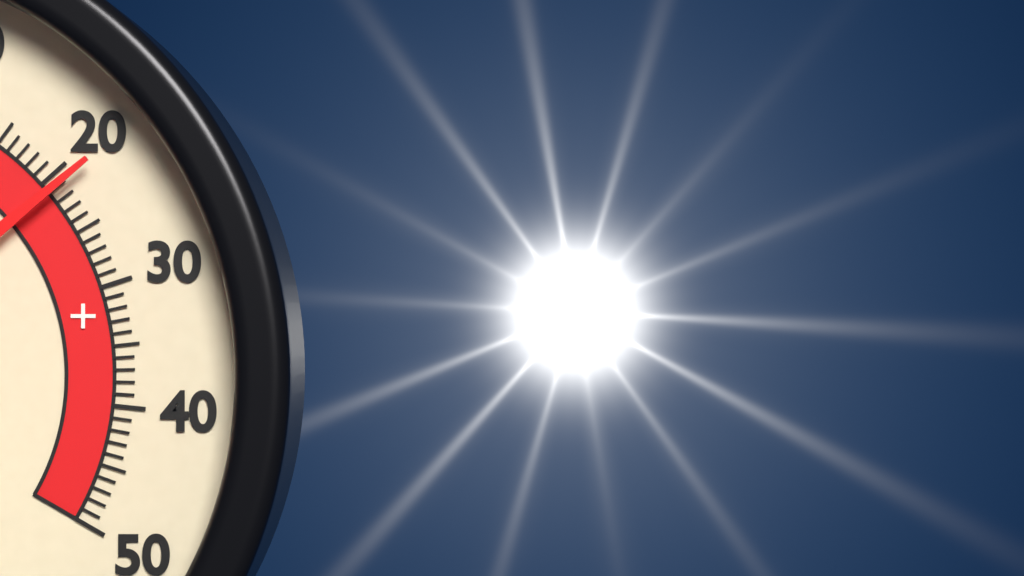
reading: 21 °C
